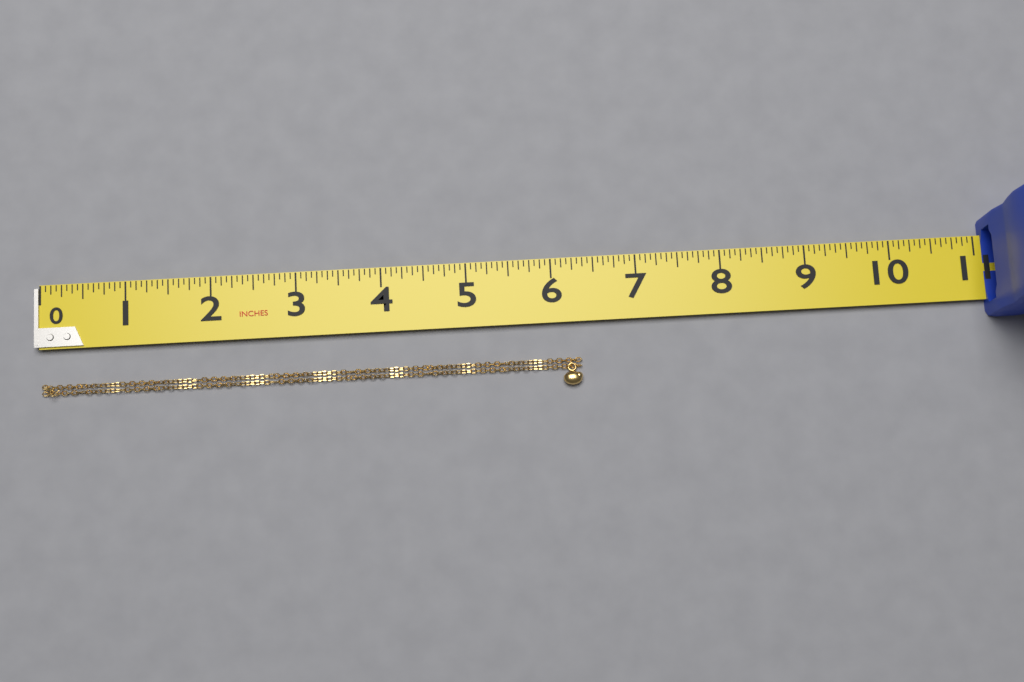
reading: 6.3125 in
